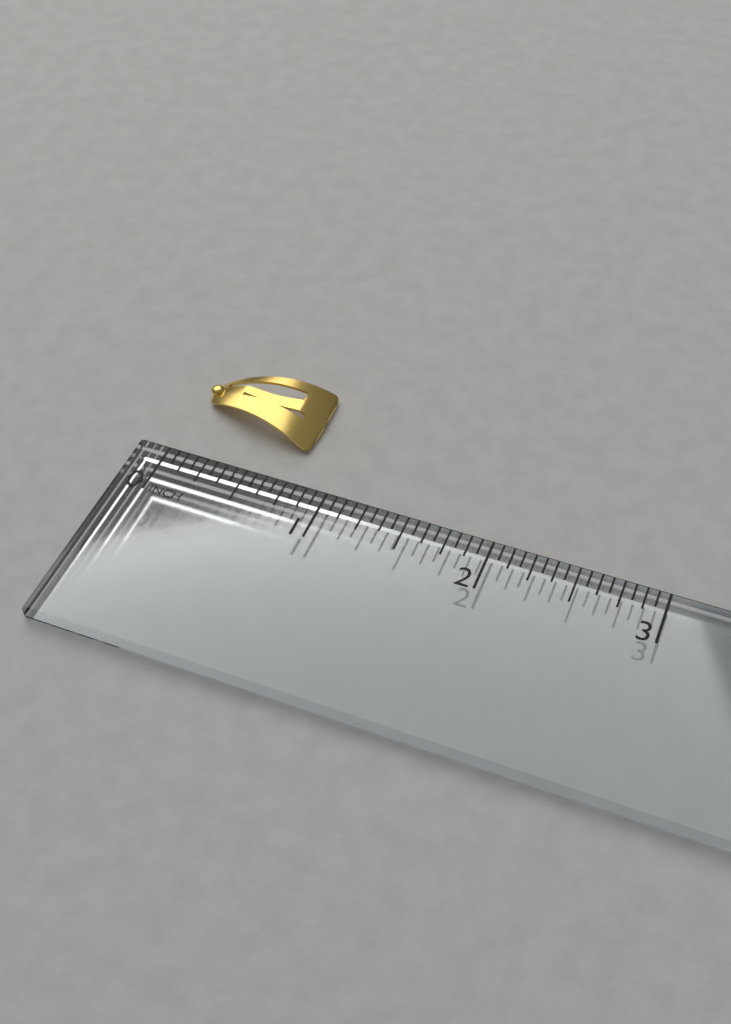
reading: 0.7500 in
